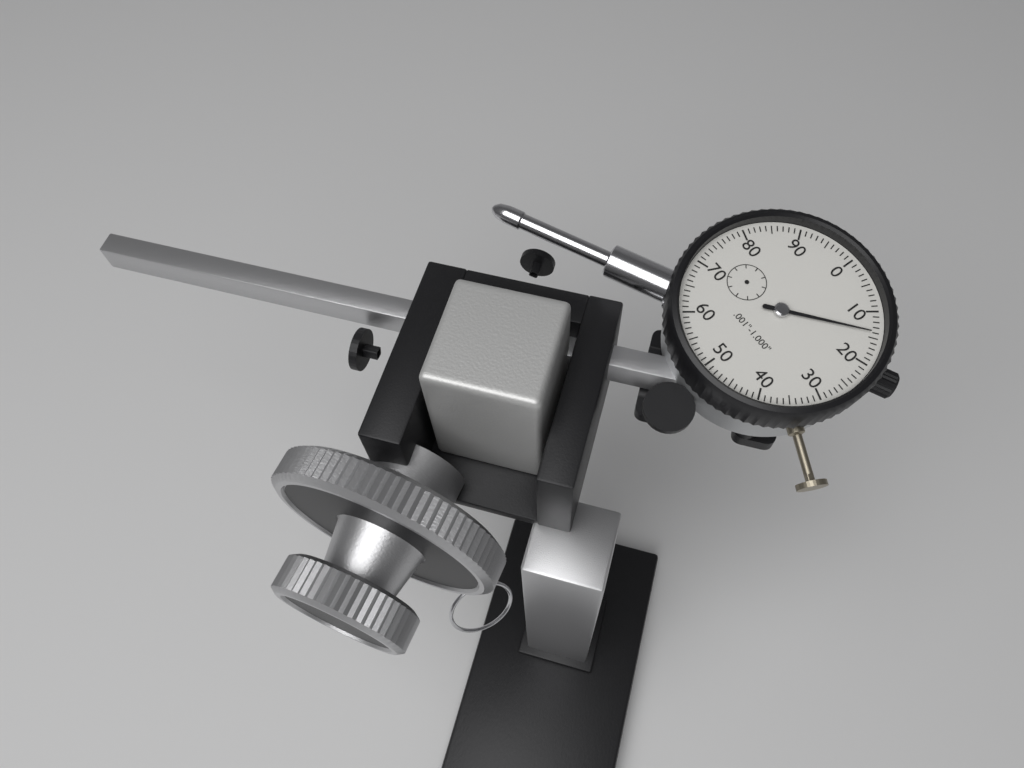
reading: 0.014 in
